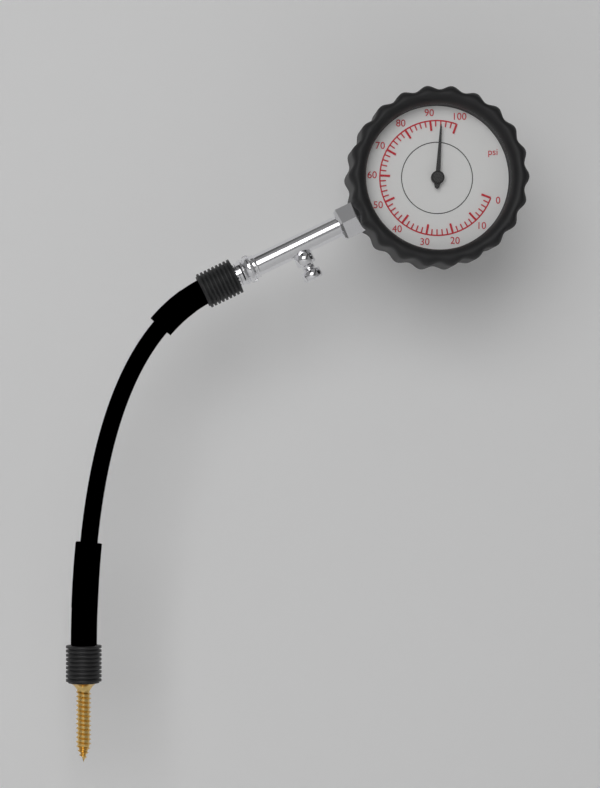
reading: 94 psi
